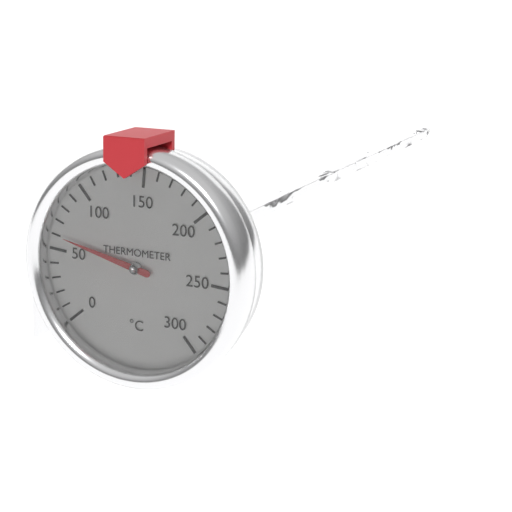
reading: 60 °C
